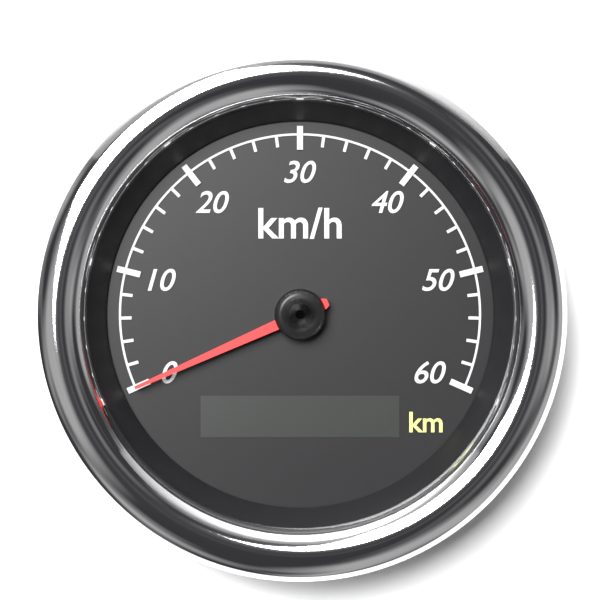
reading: 0 km/h
